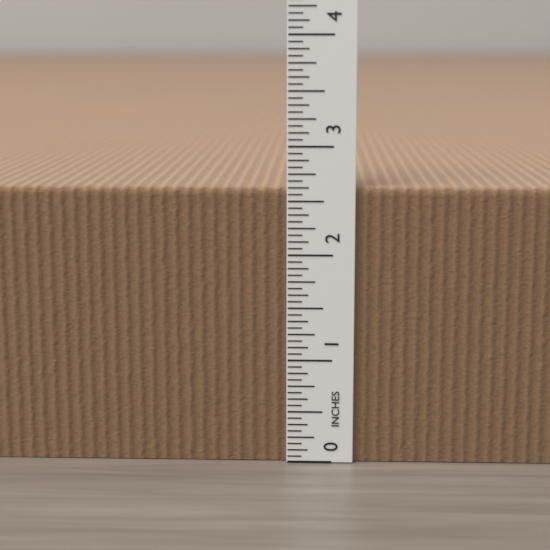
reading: 2.6250 in
